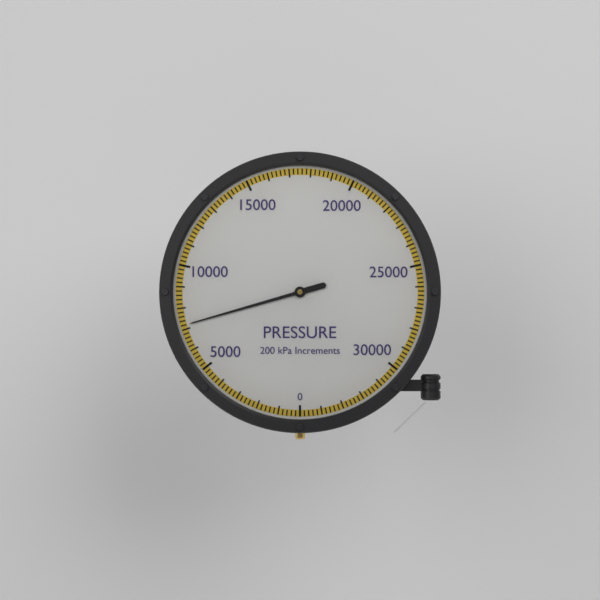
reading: 7200 kPa
